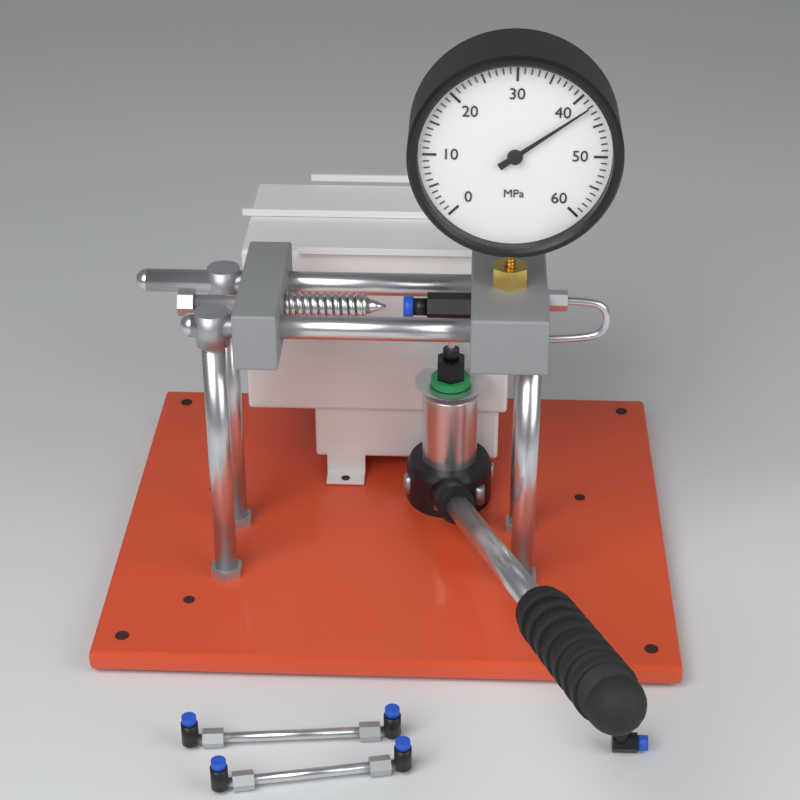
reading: 42 MPa
